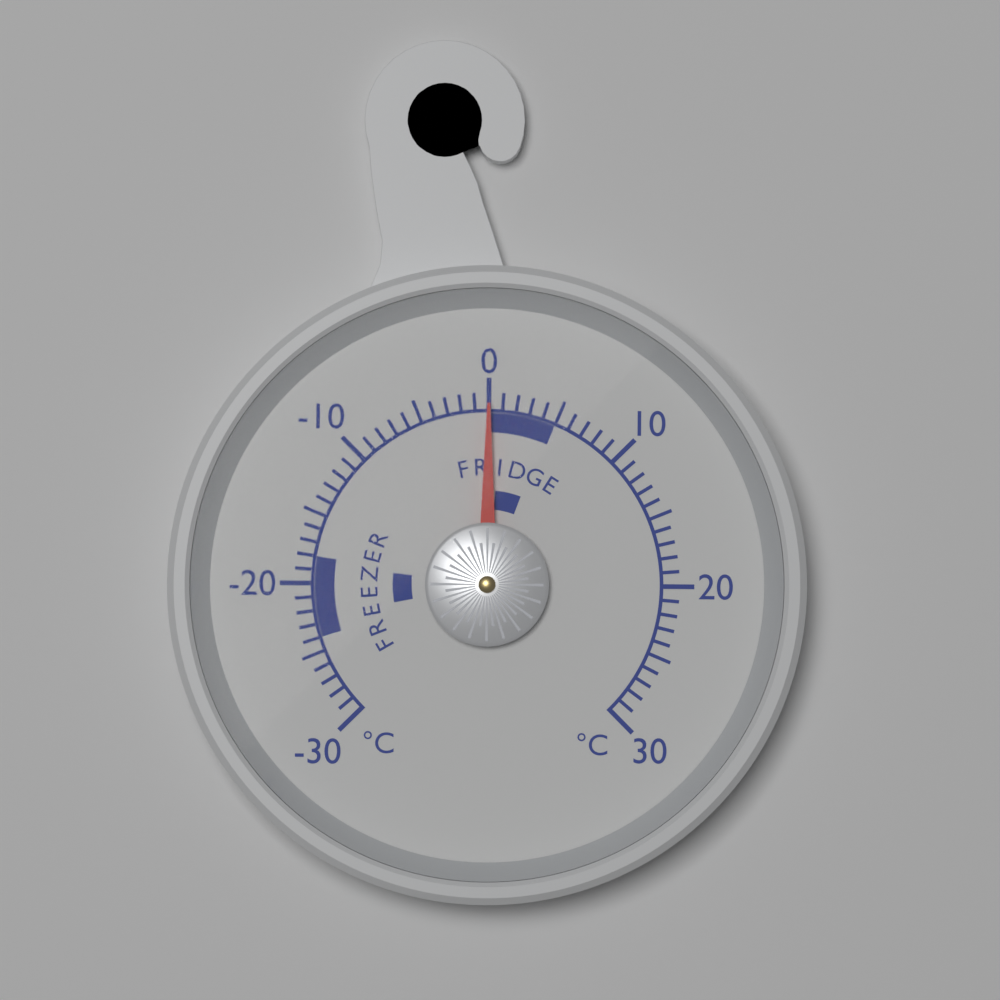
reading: 0 °C
